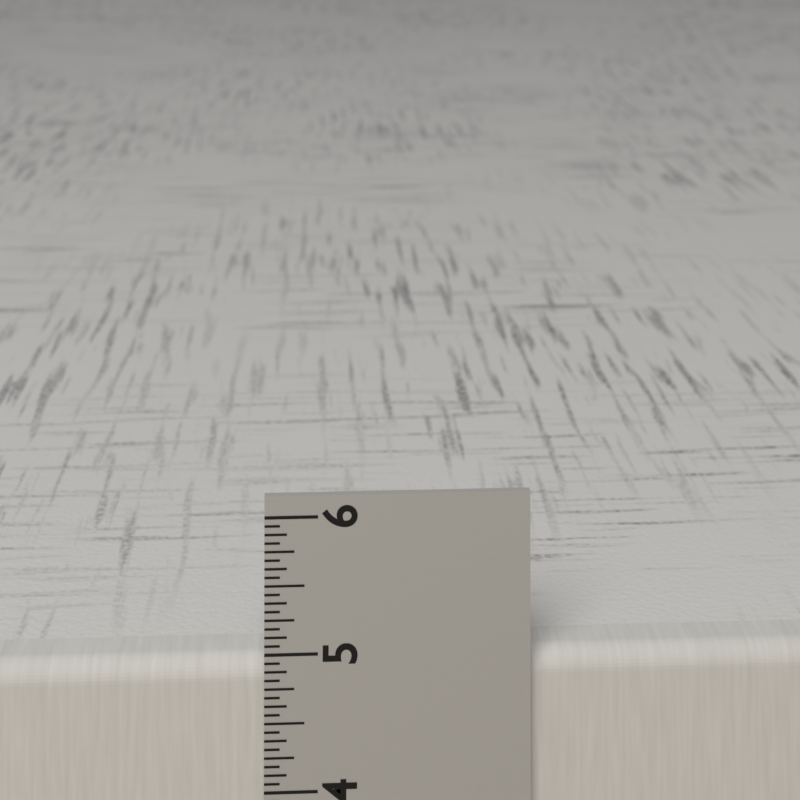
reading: 4.9375 in
